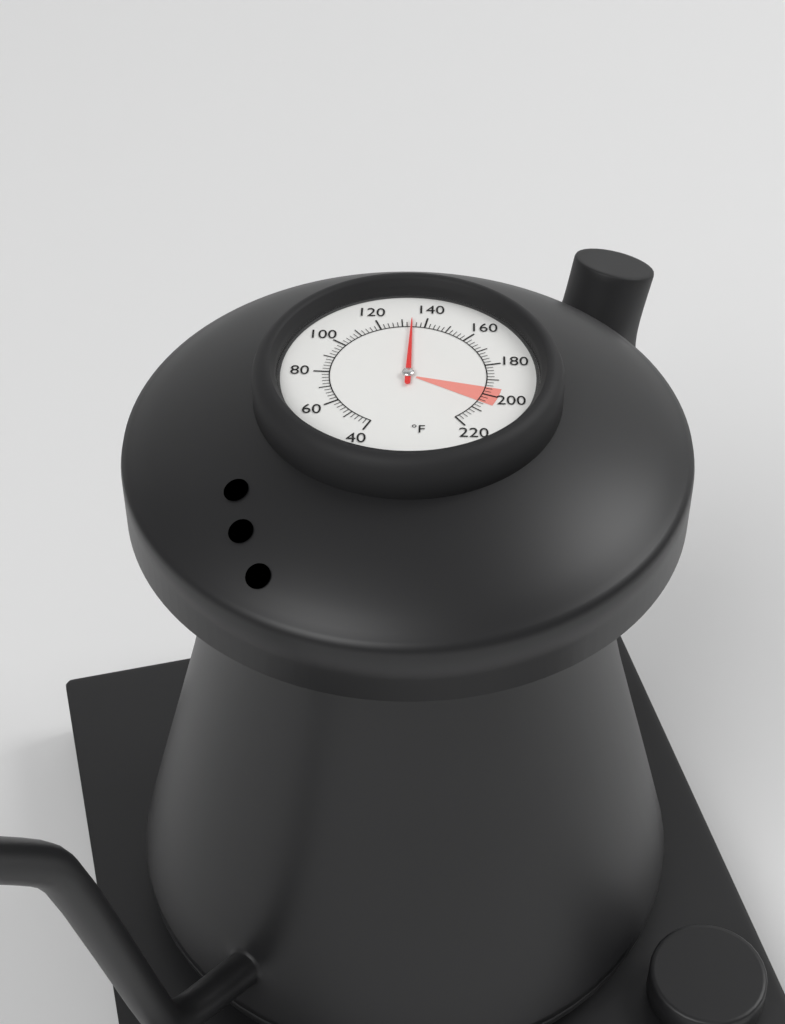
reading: 134 °F
